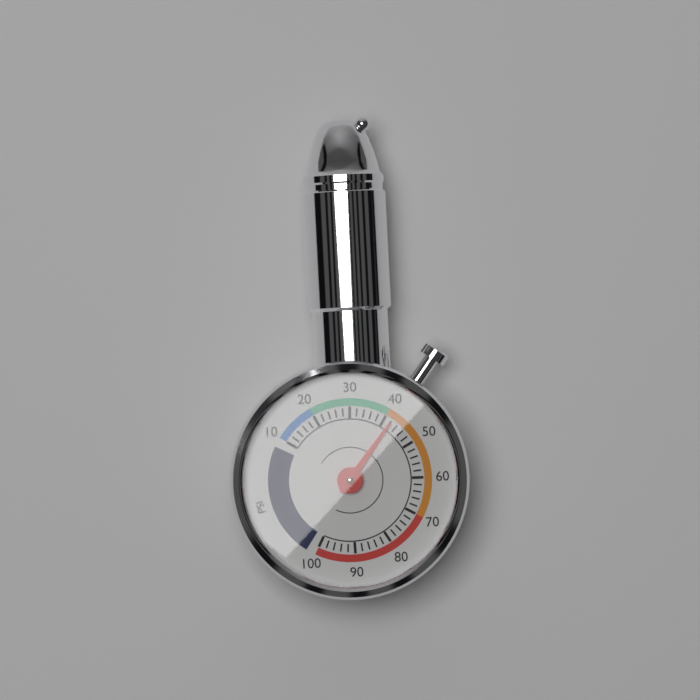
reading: 42 psi
